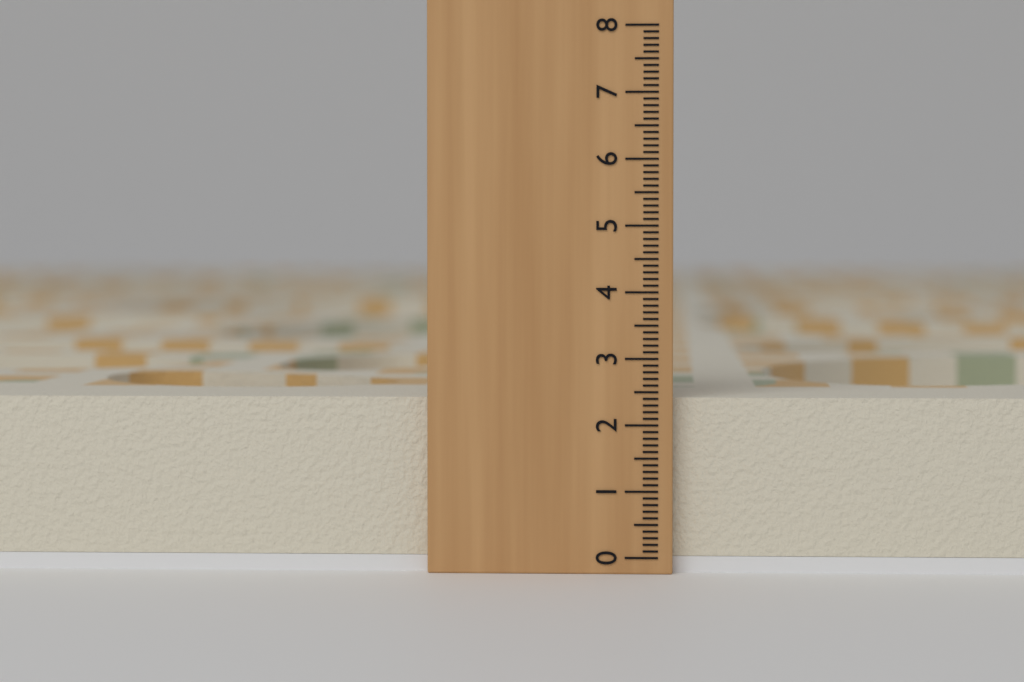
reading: 2.4 (no unit)
